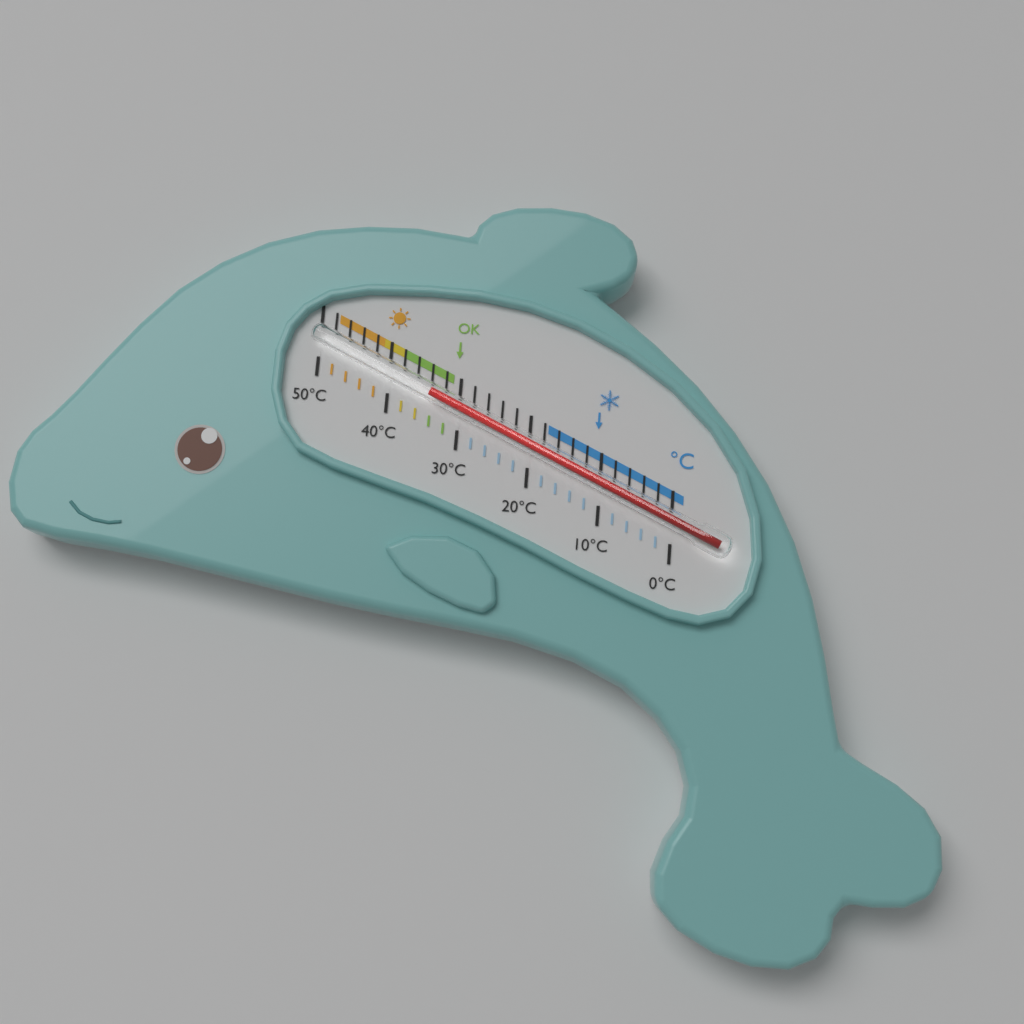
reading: 34 °C
